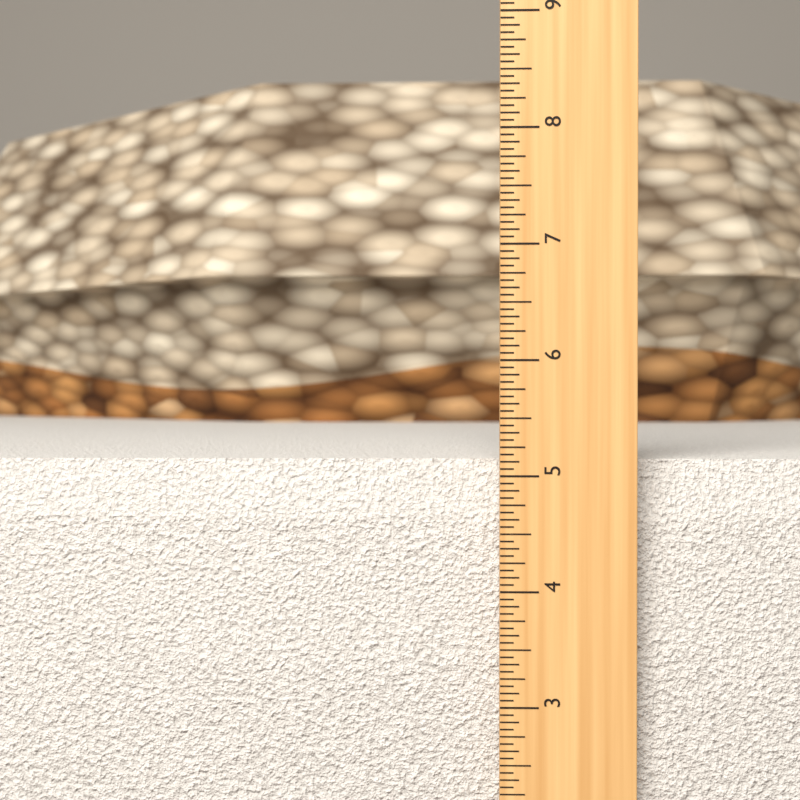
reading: 5.1250 in
